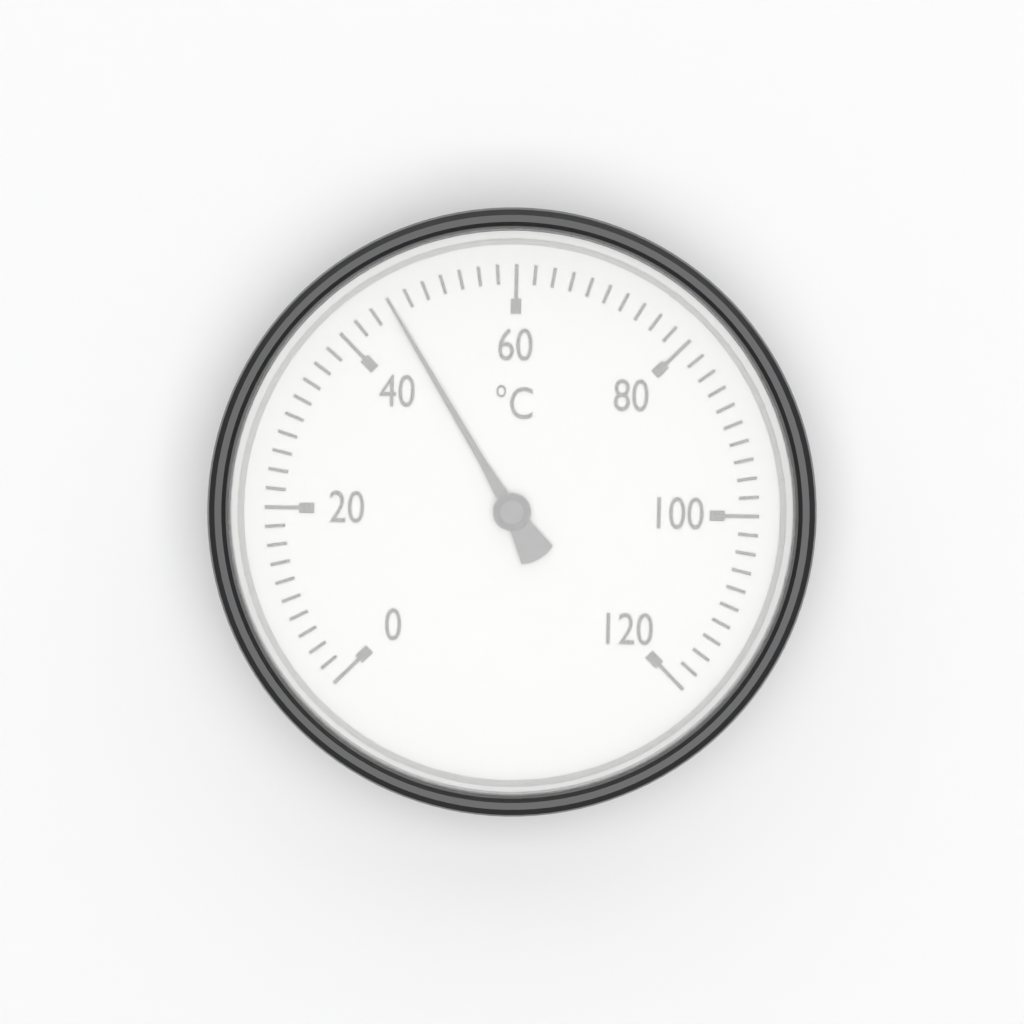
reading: 46 °C
